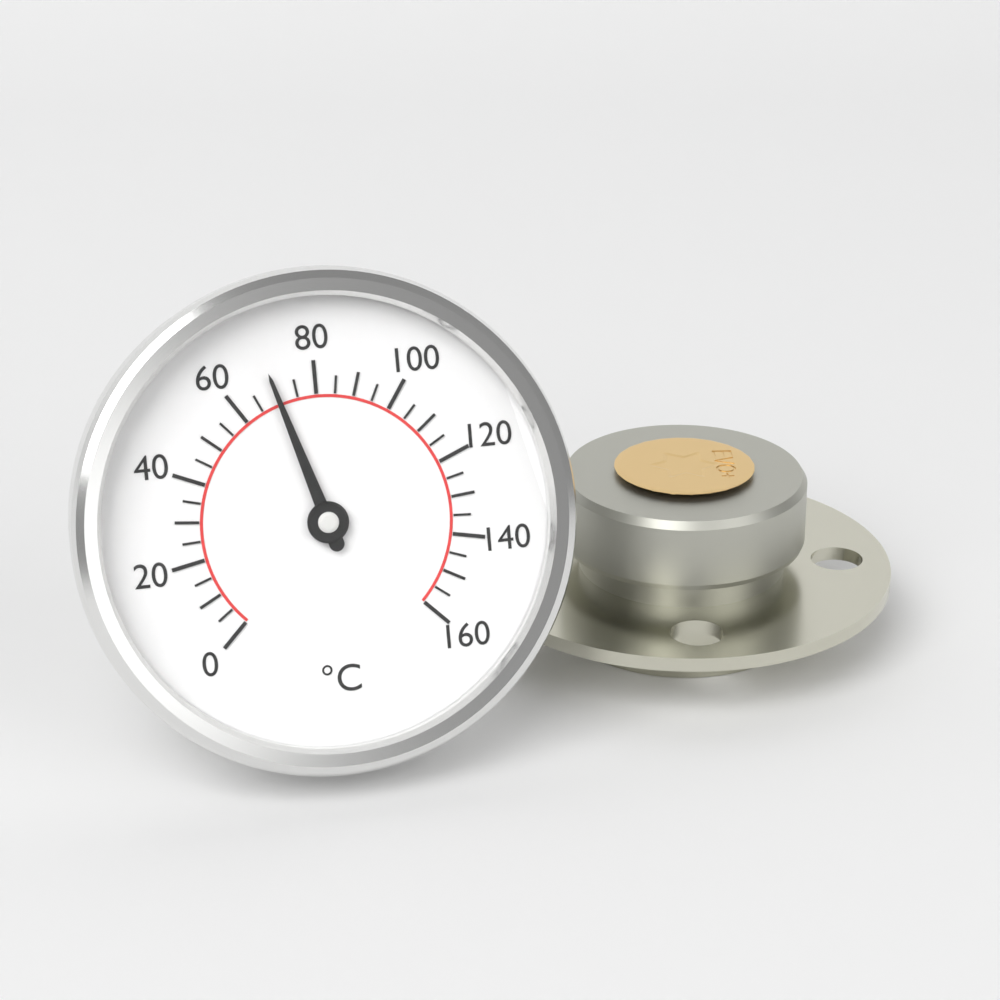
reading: 70 °C
